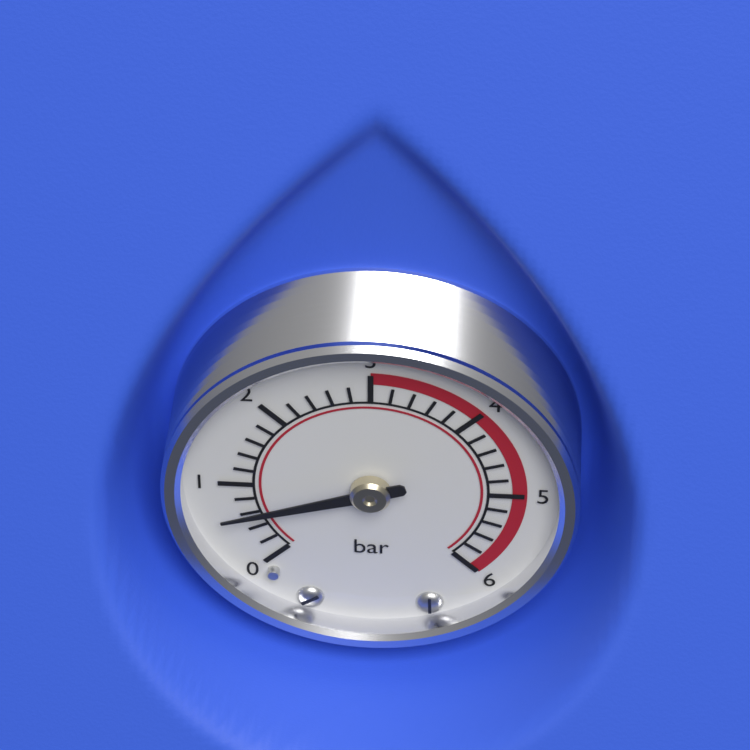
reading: 0.6 bar
